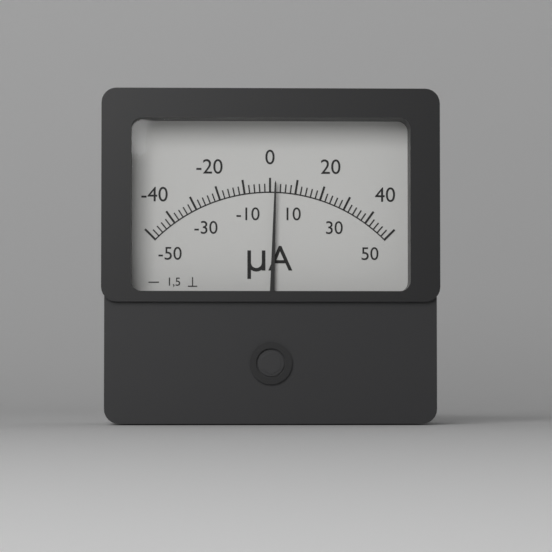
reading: 2 µA
